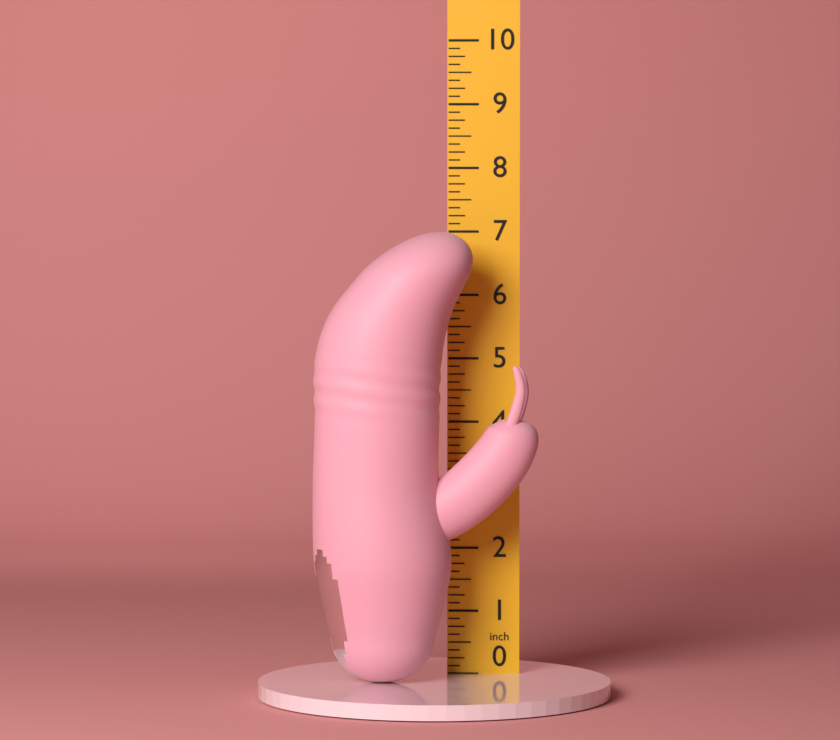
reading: 7.000 in
